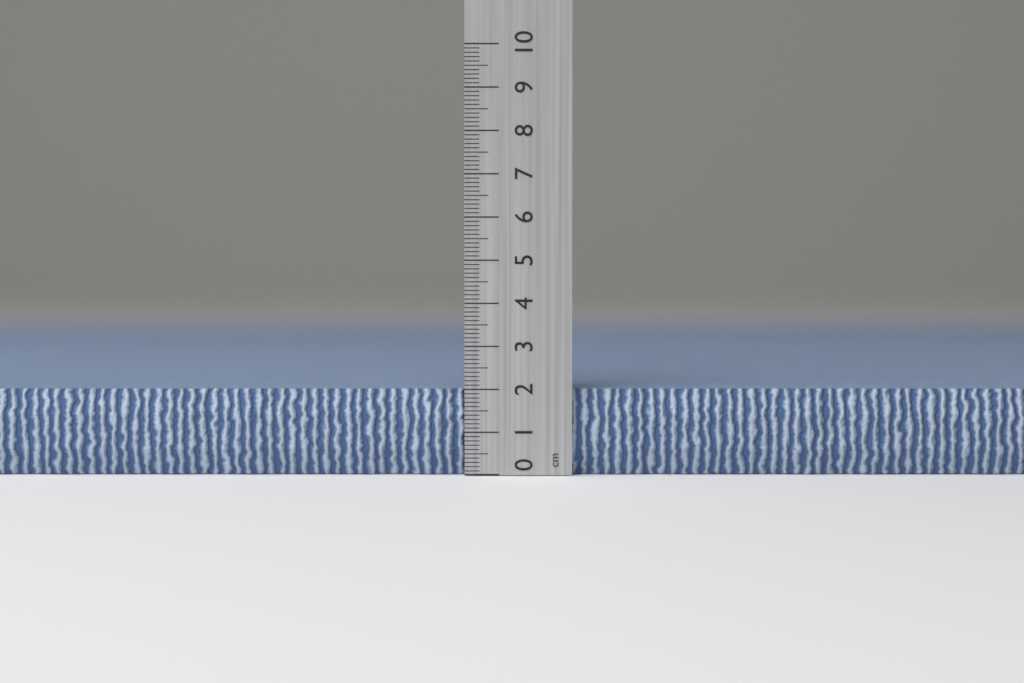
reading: 2.0 cm
